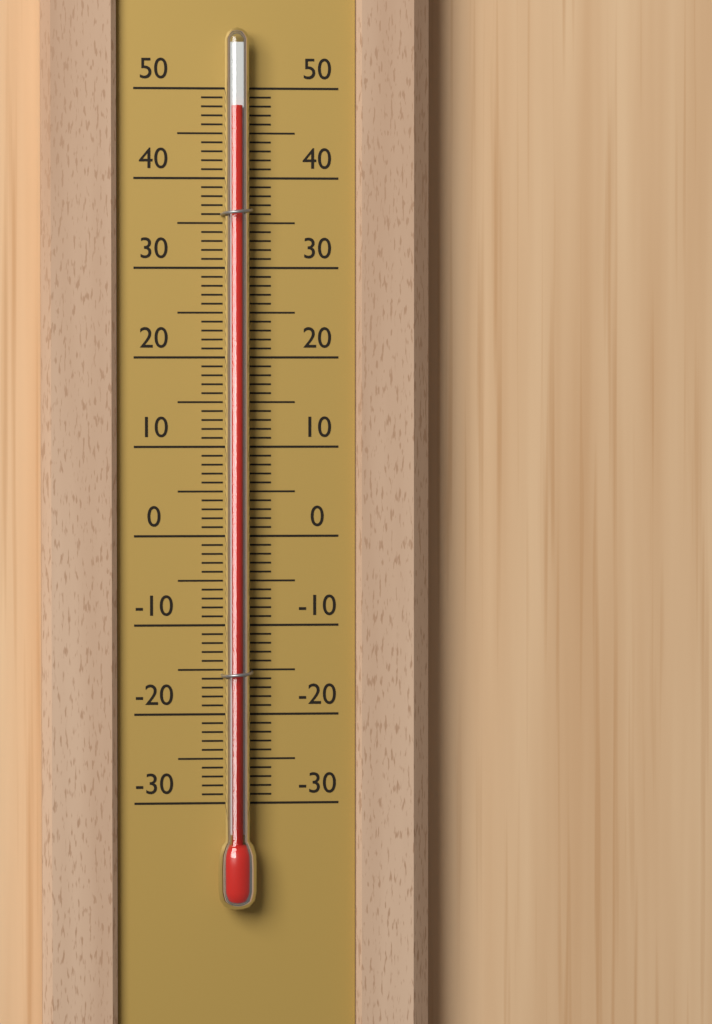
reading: 48 (no unit)
